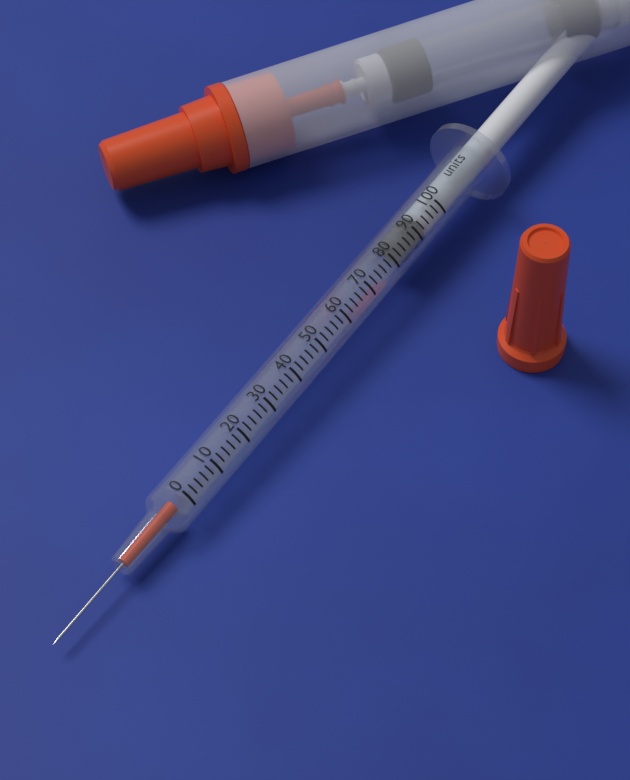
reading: 84 units
